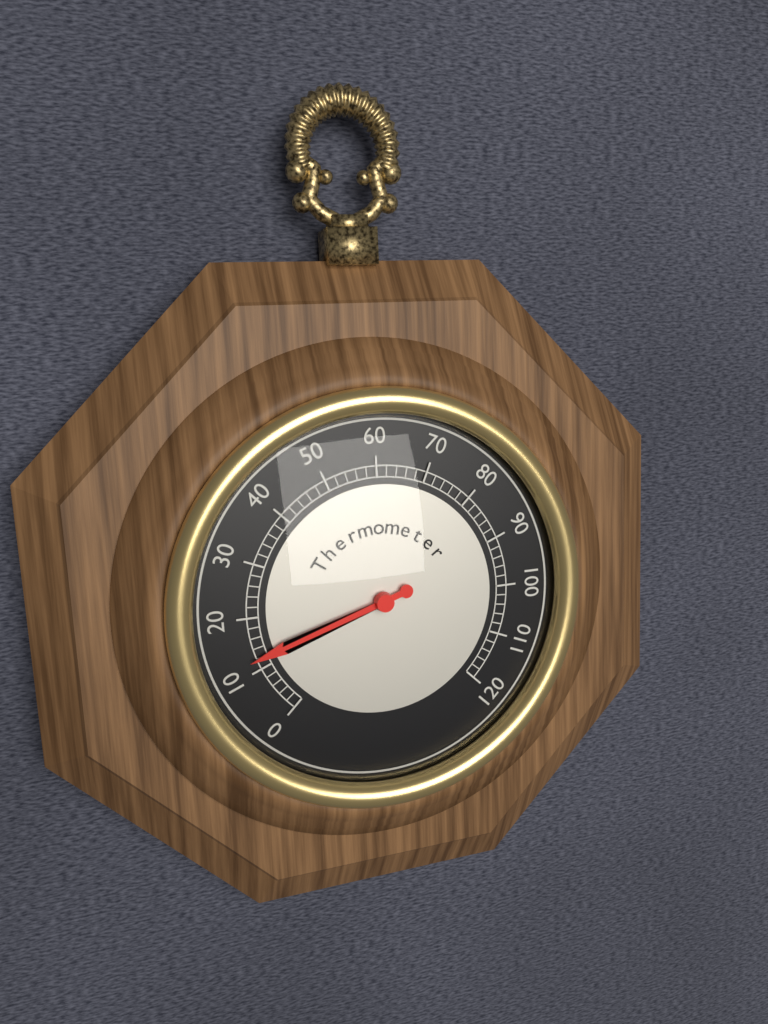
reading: 12 (no unit)
